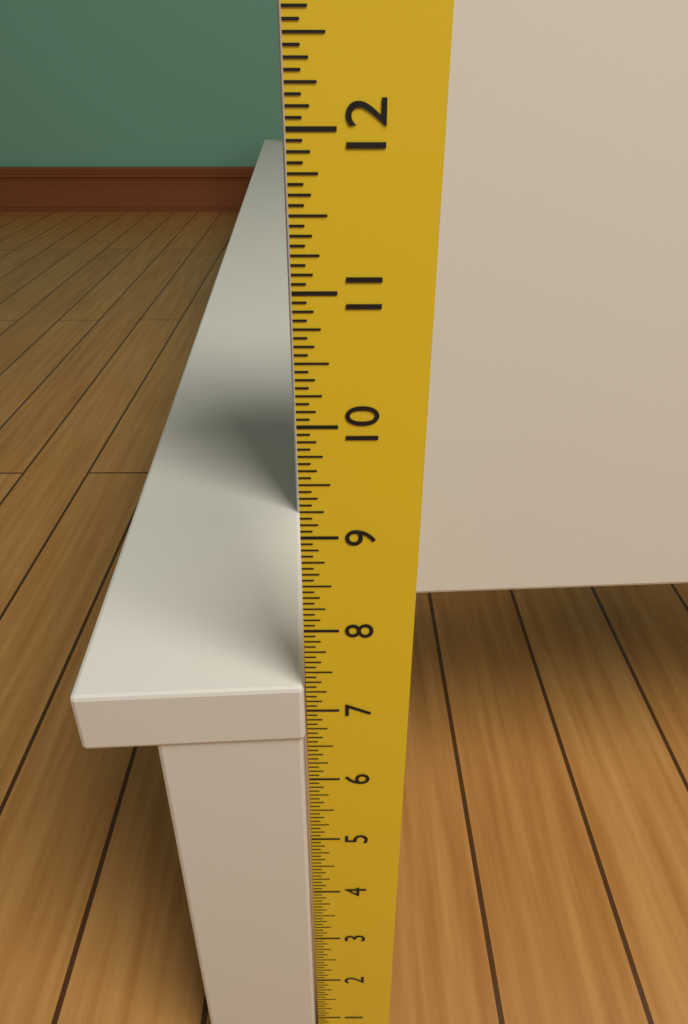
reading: 7.3125 in
